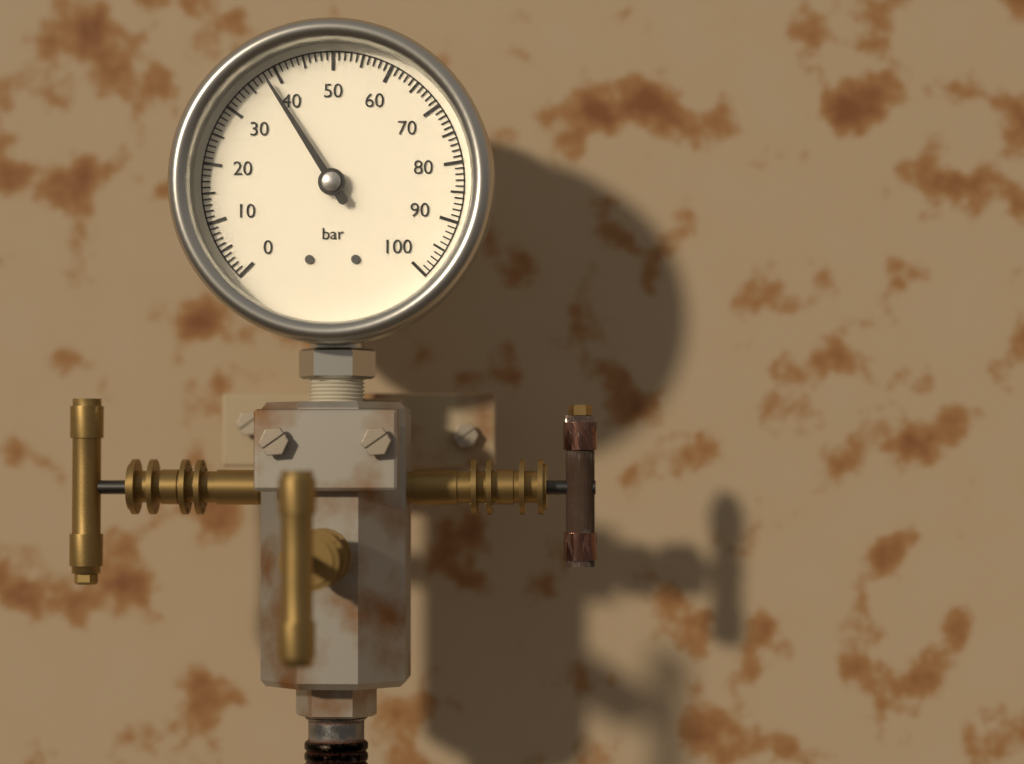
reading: 38 bar
